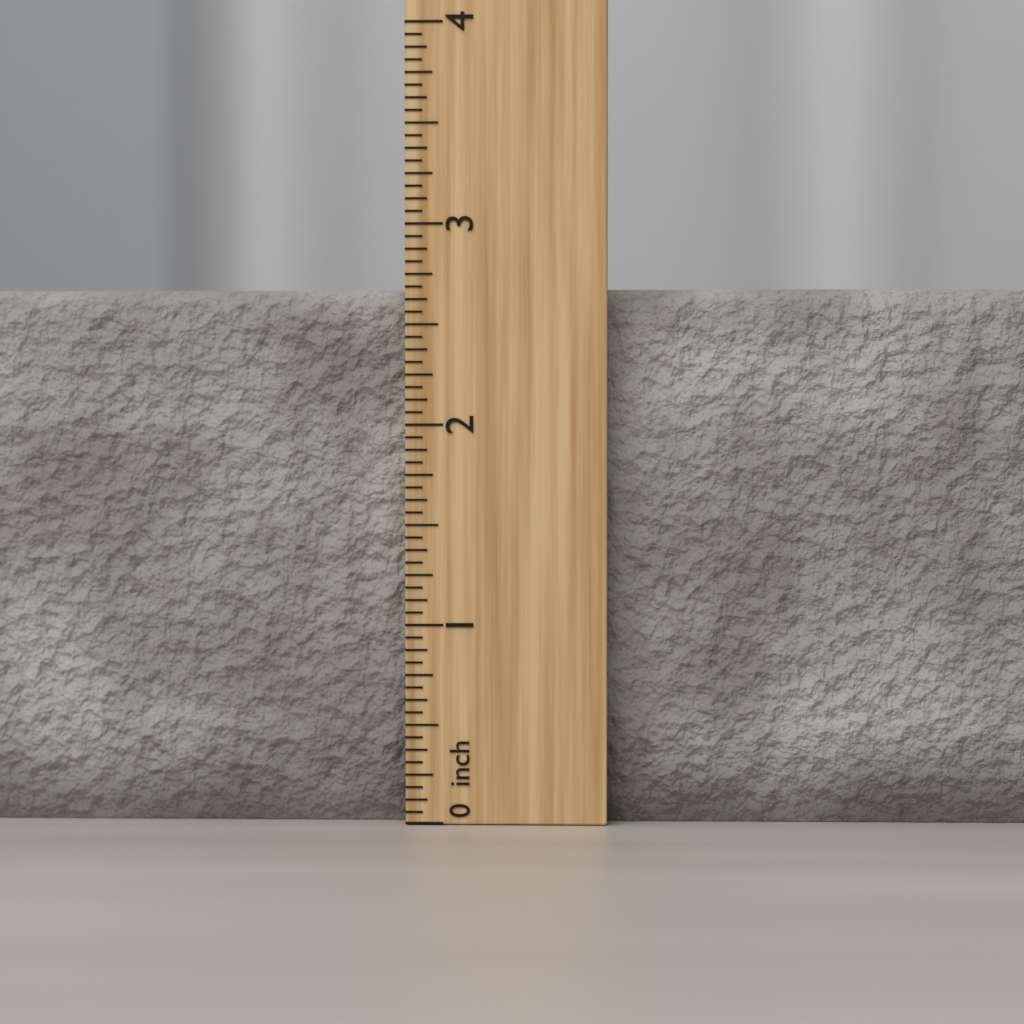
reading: 2.6875 inch
